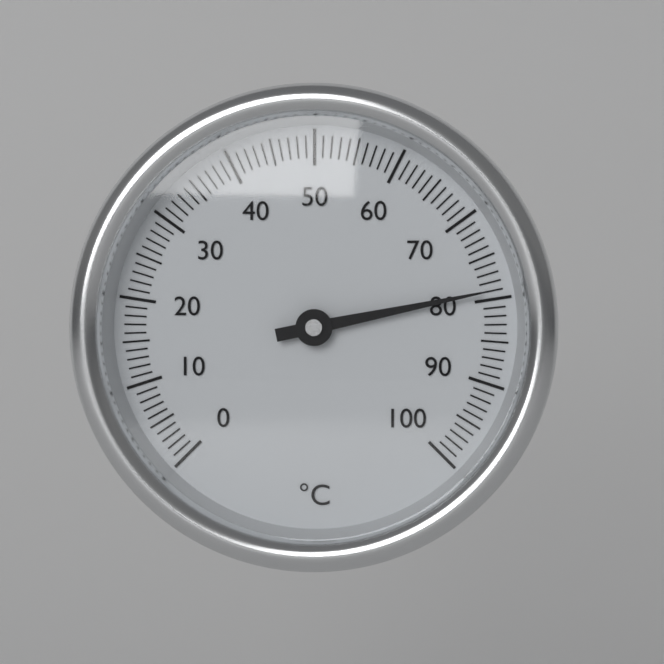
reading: 79 °C
